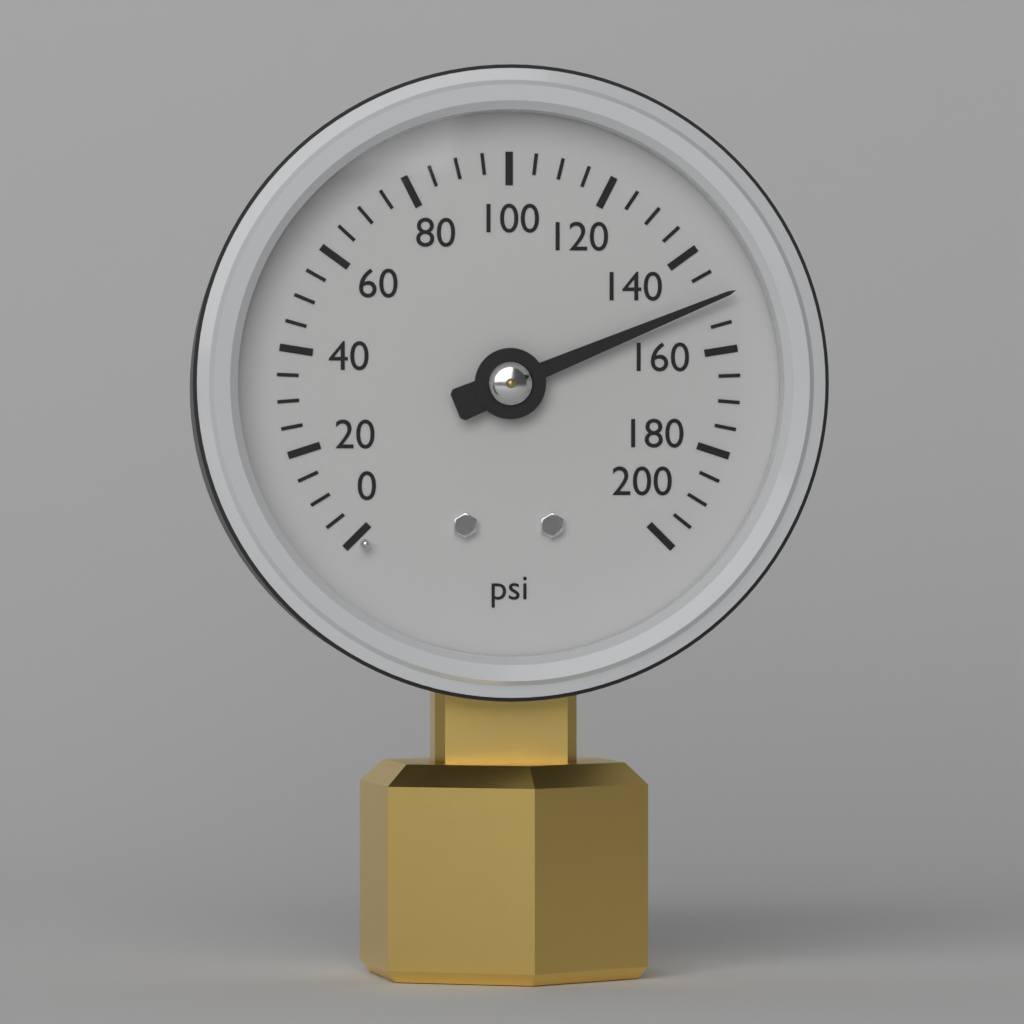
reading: 150 psi
